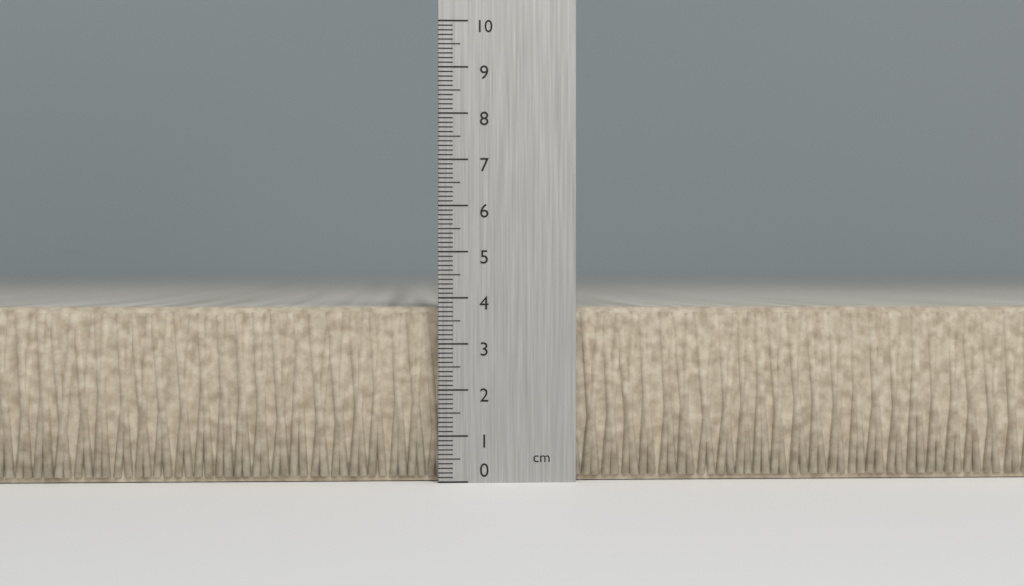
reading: 3.8 cm
